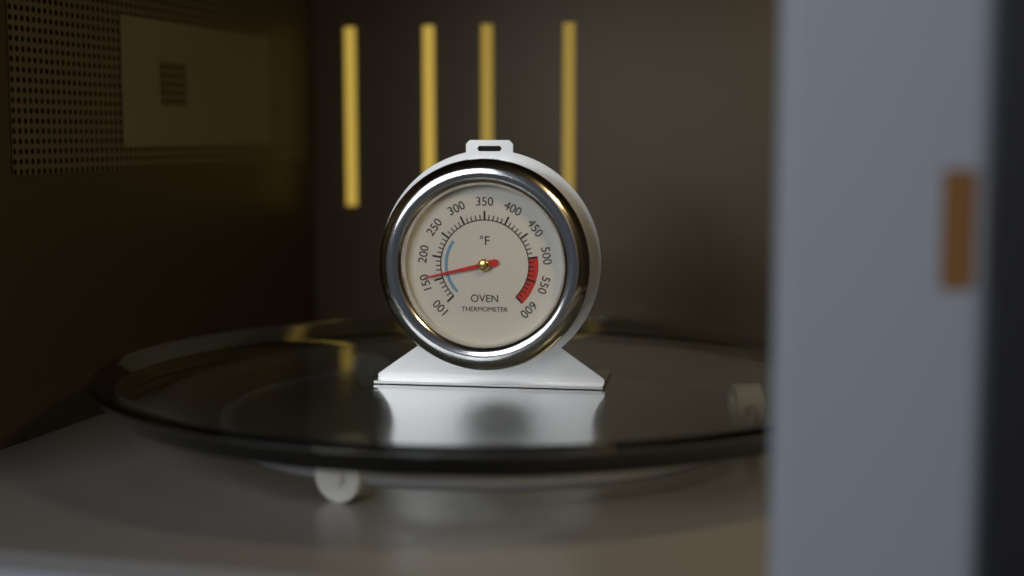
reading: 160 °F
